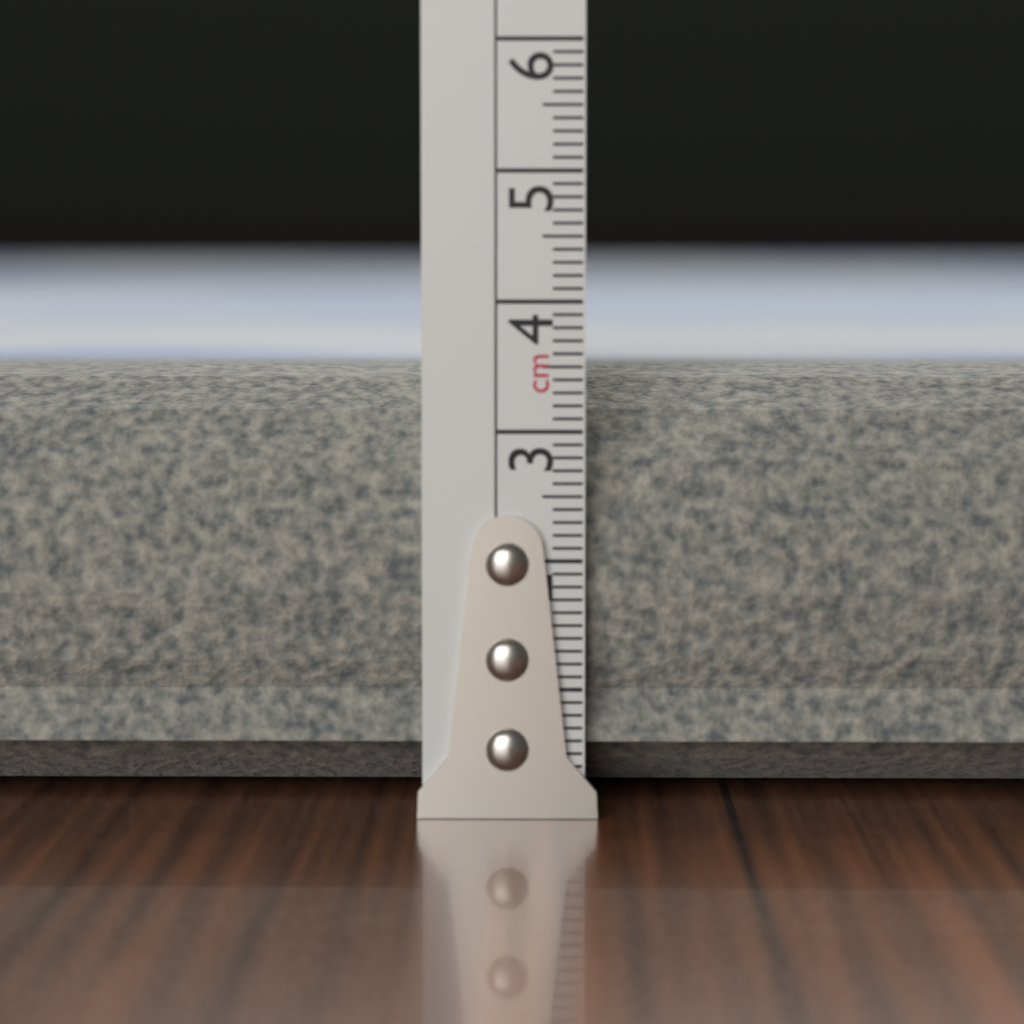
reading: 3.6 cm
